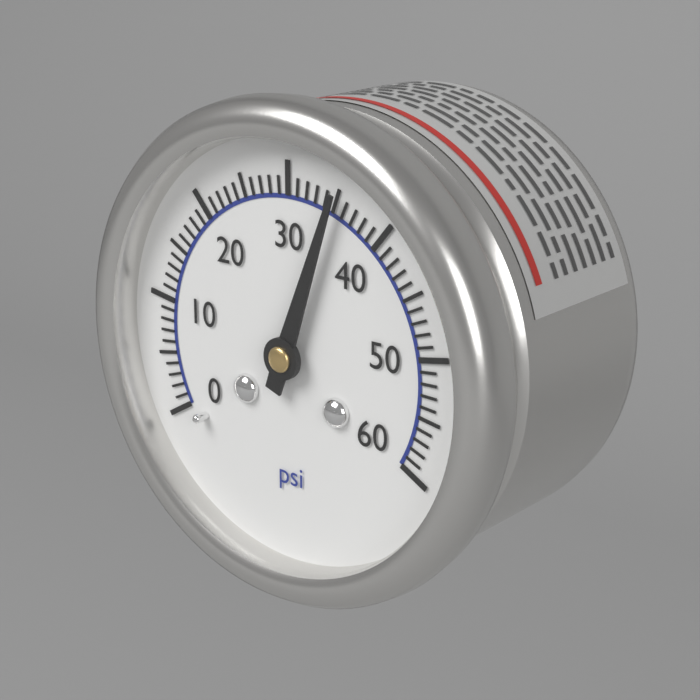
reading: 35 psi
